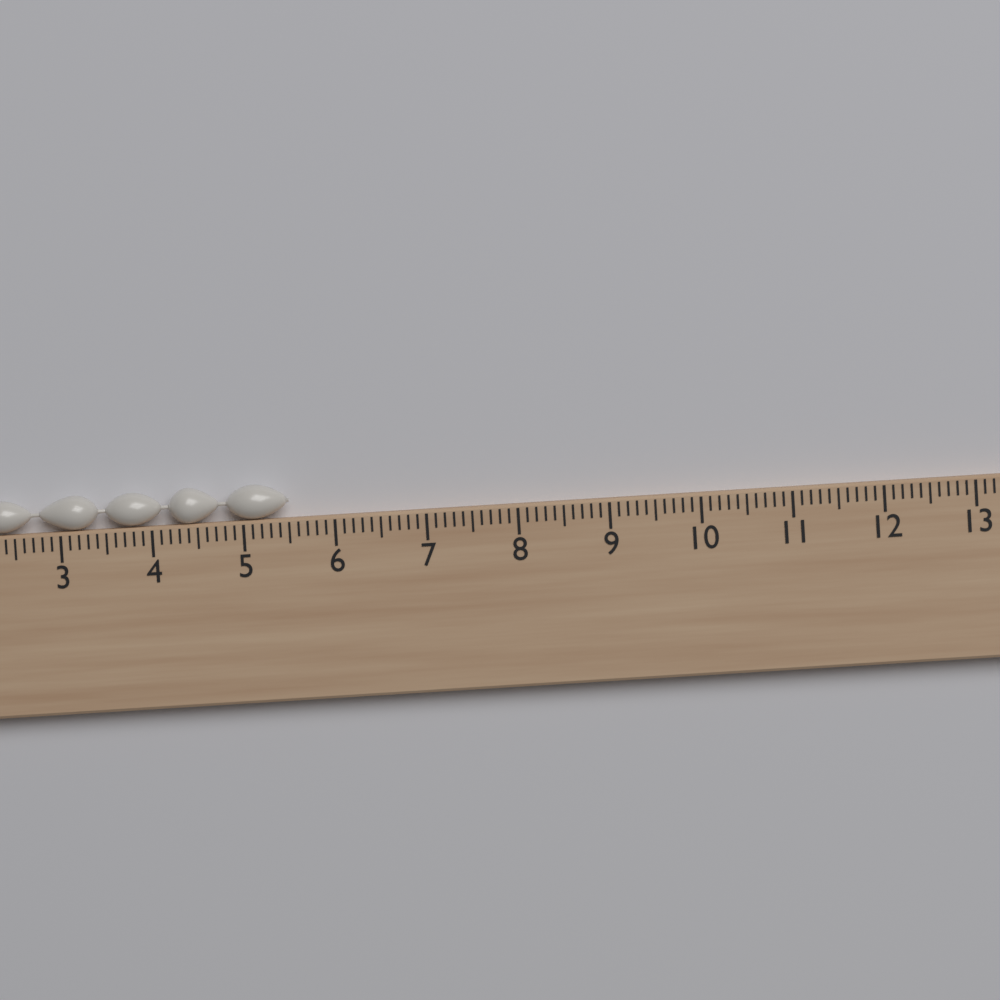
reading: 5.5 cm
